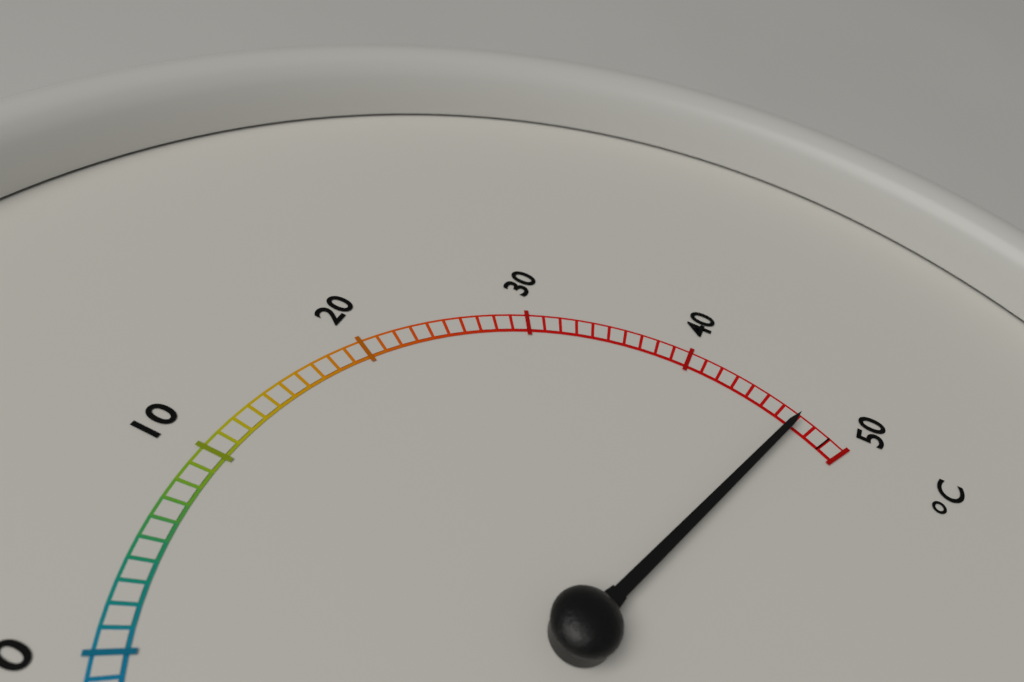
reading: 47 °C
